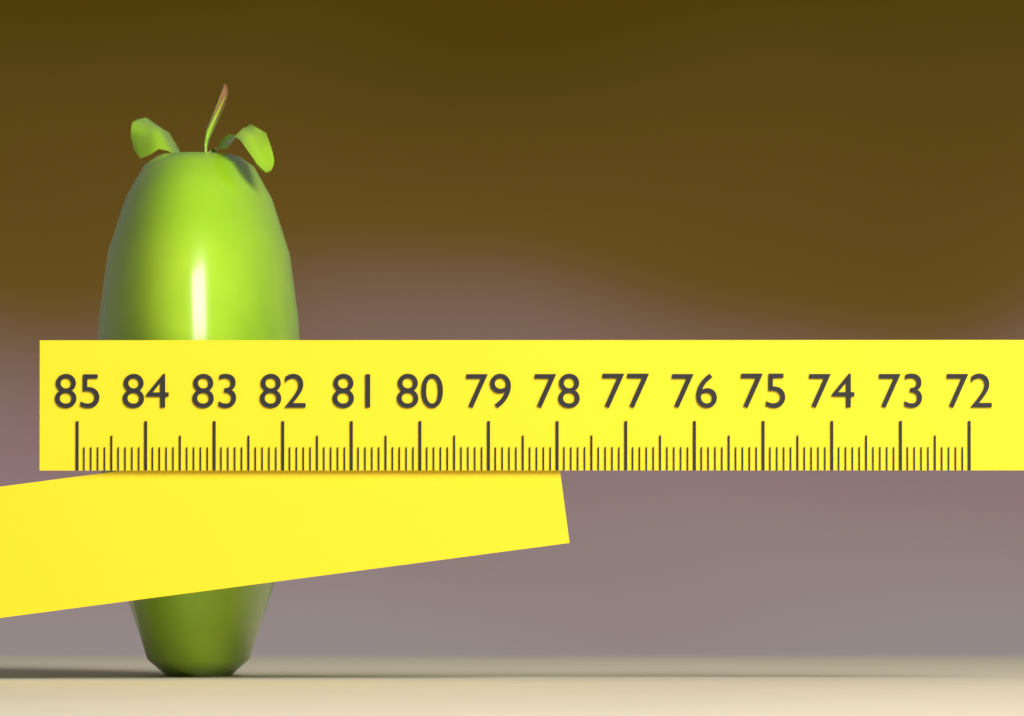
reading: 81.9 (no unit)
